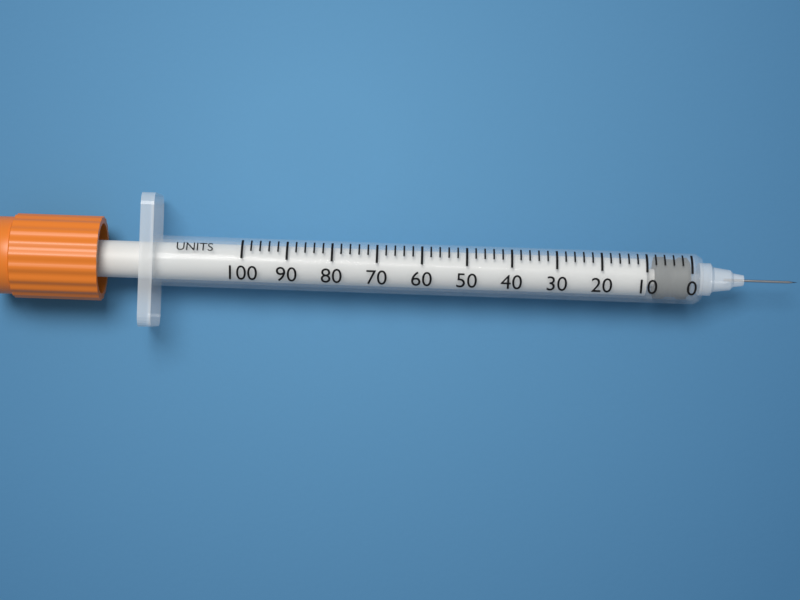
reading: 0 units
